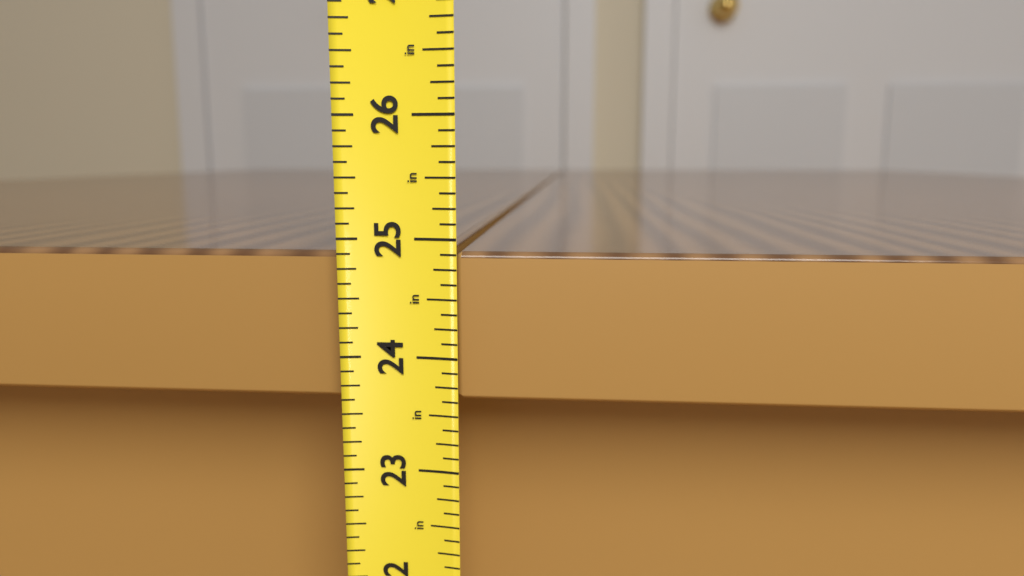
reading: 24.875 in
